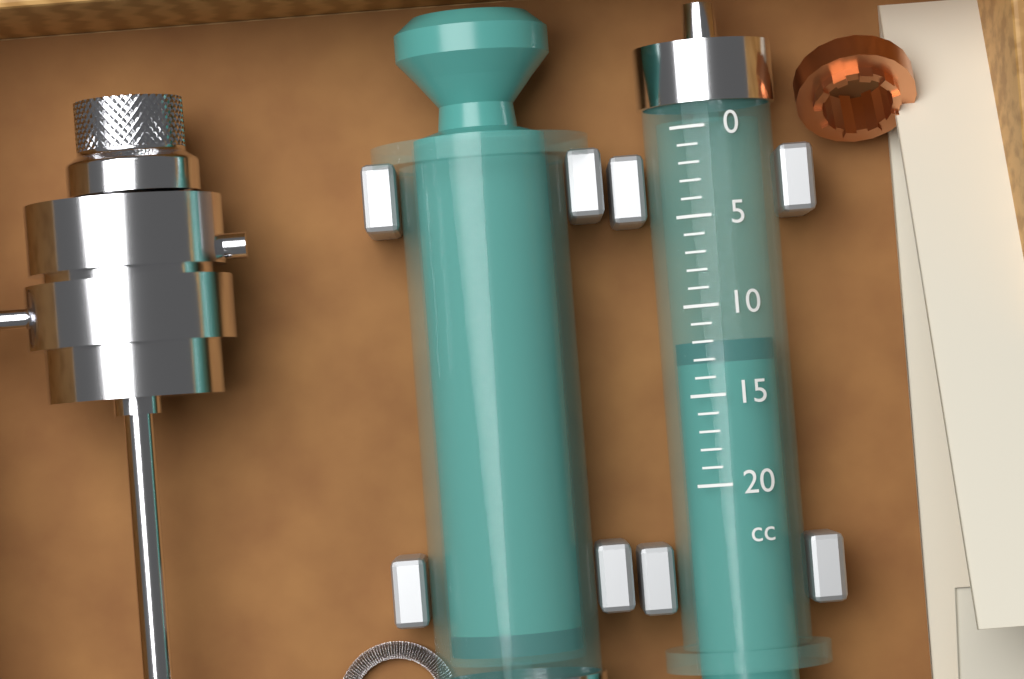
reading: 12 cc
